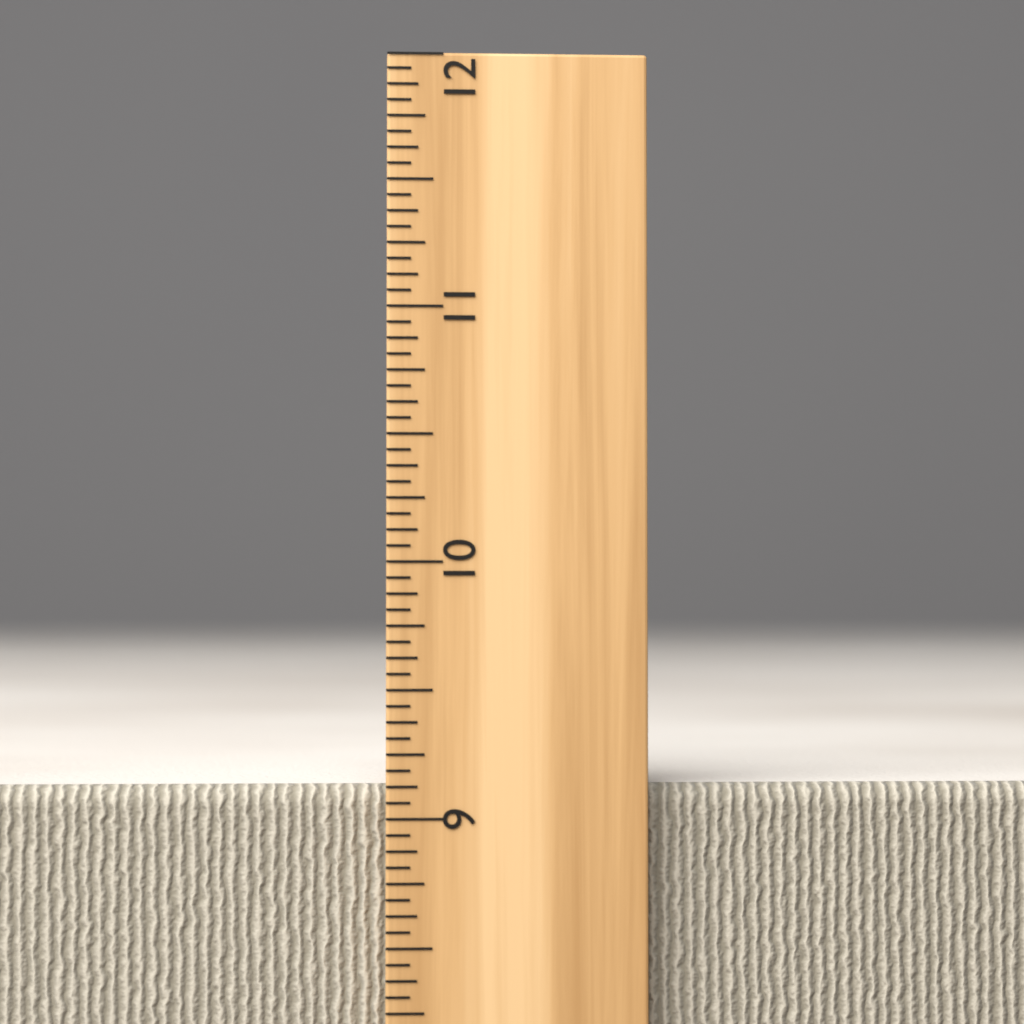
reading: 9.1250 inch
